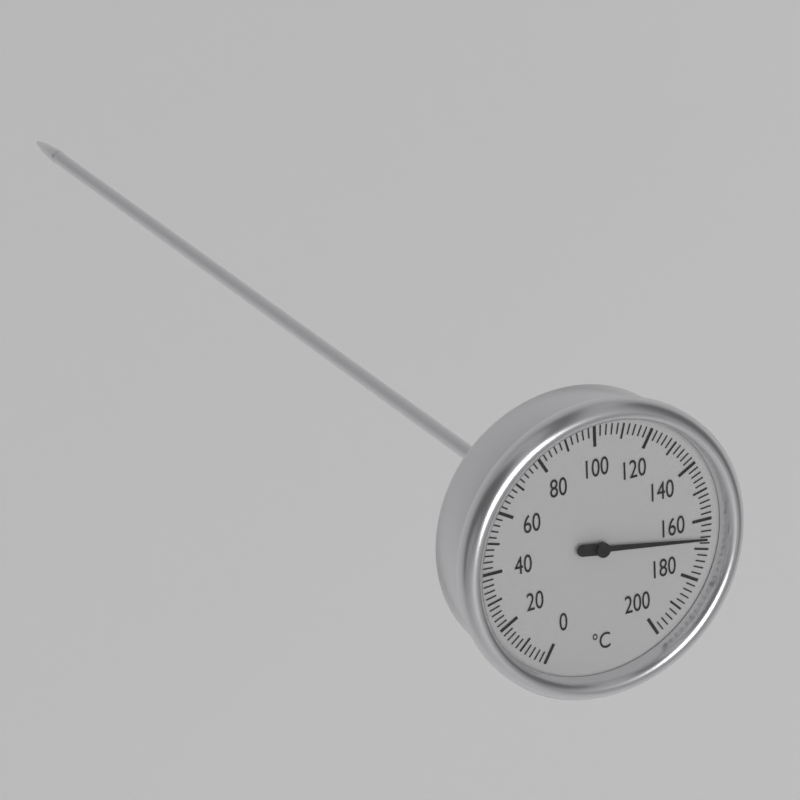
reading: 166 °C
